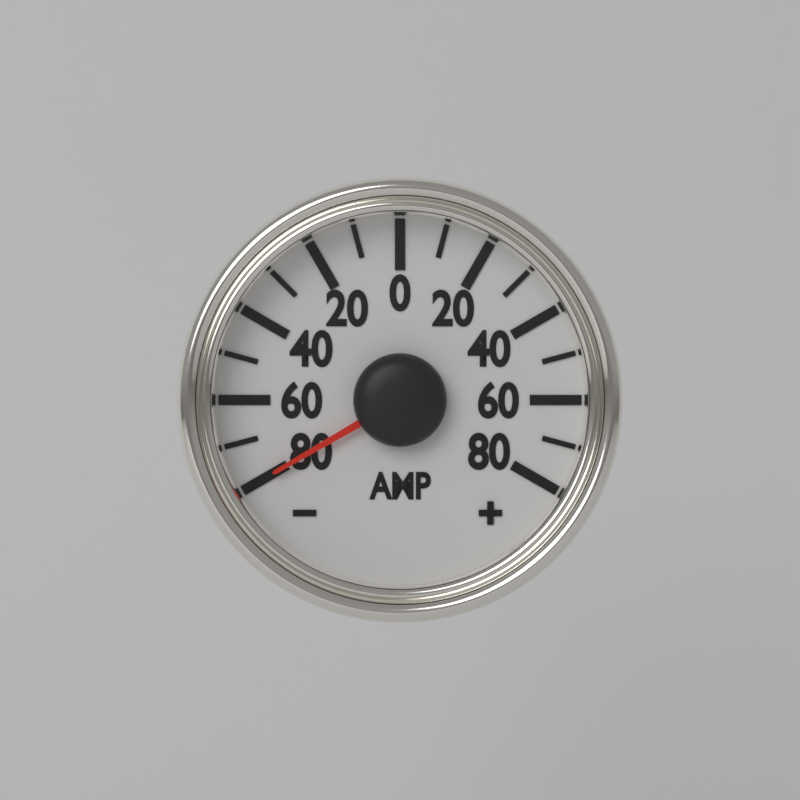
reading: -80 A
